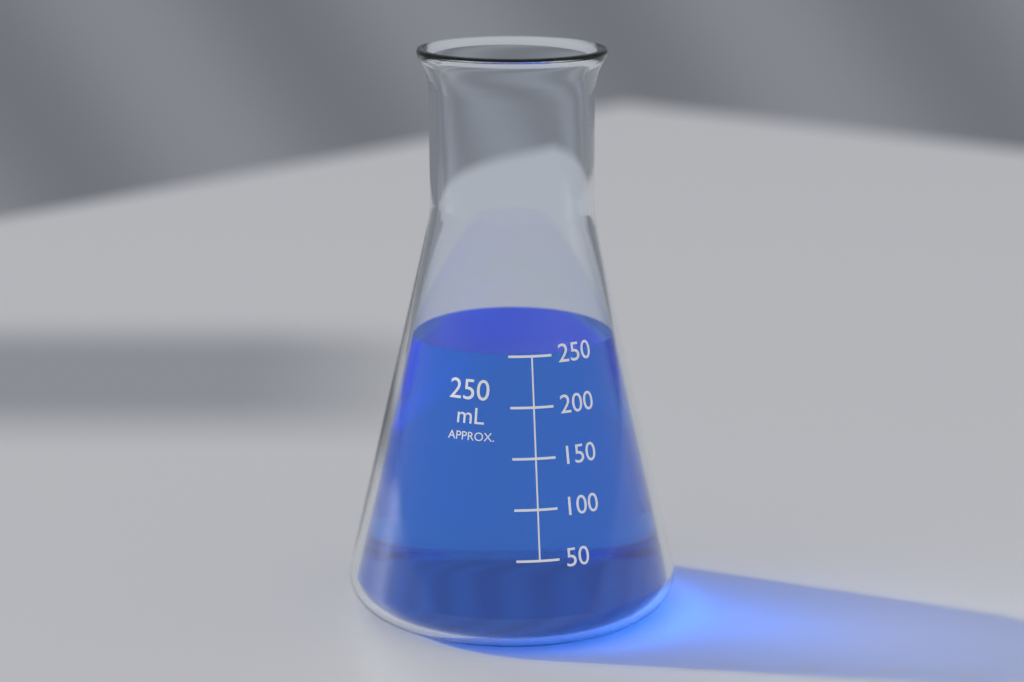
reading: 250 mL
